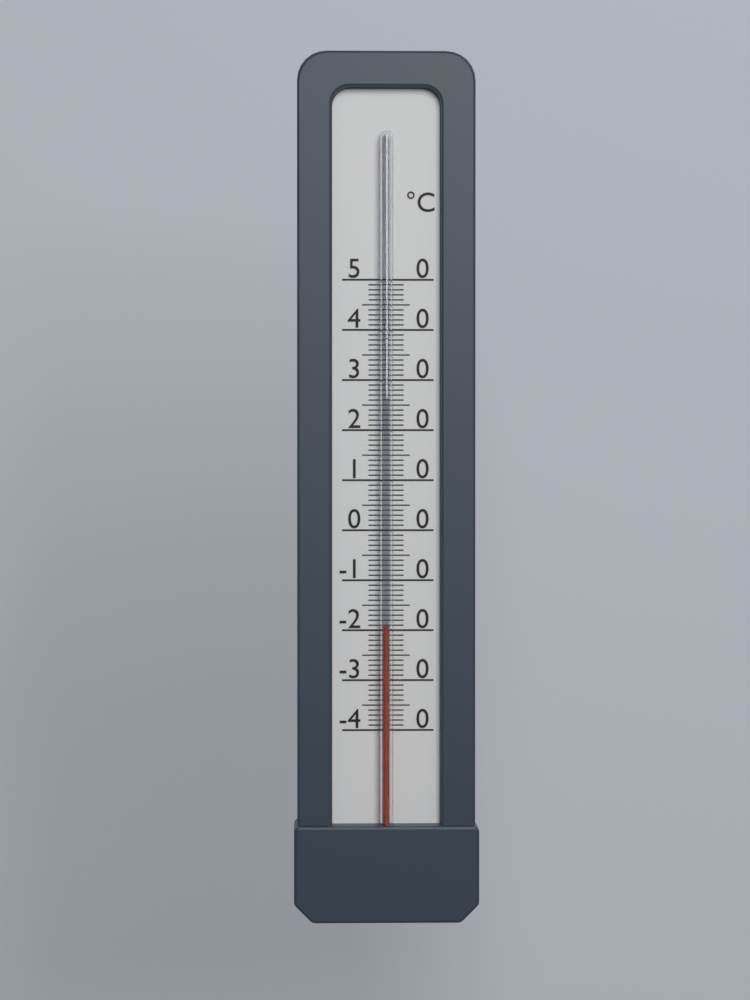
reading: -19 °C
